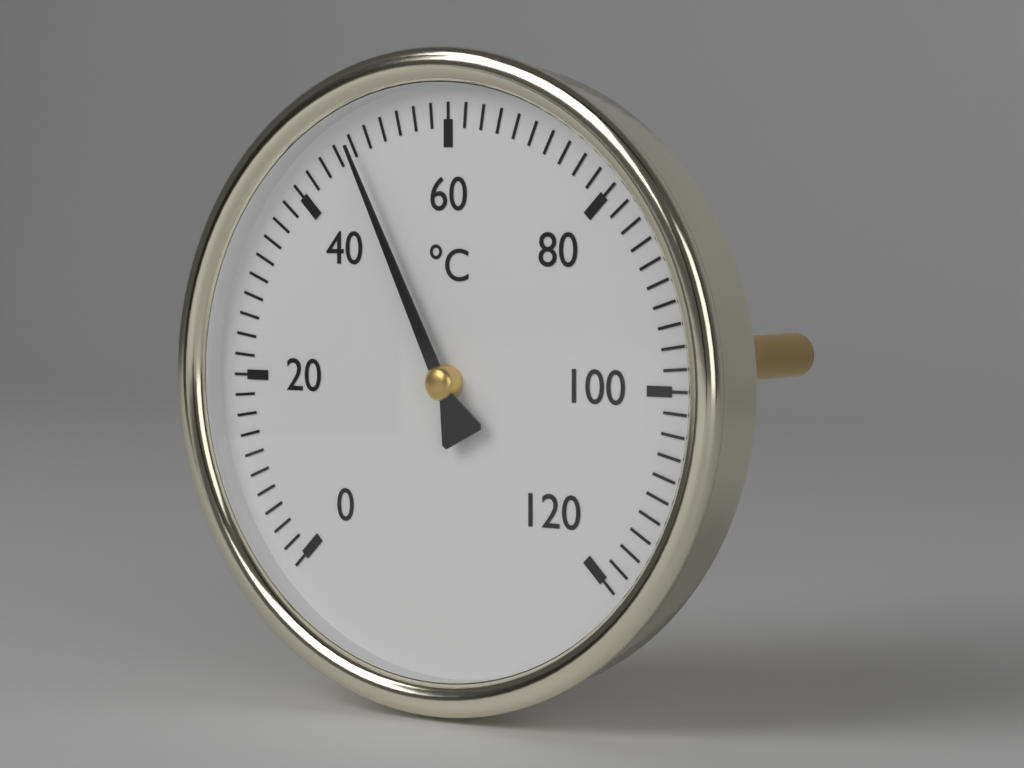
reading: 48 °C
